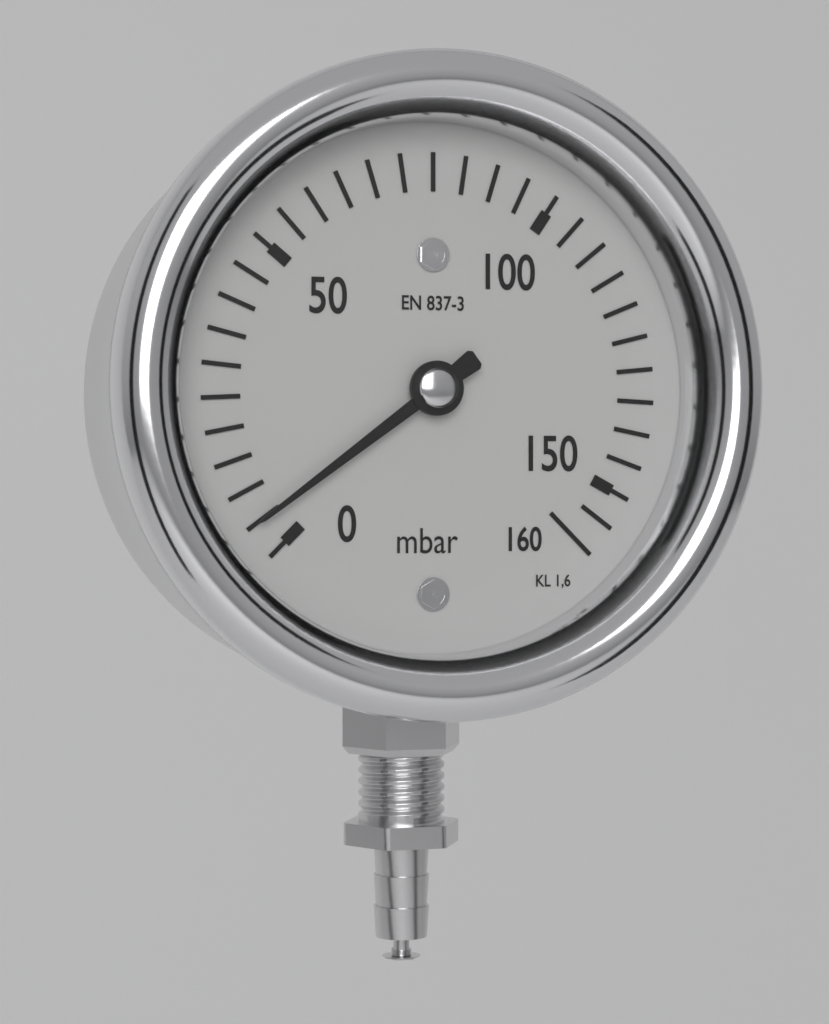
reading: 5 mbar
